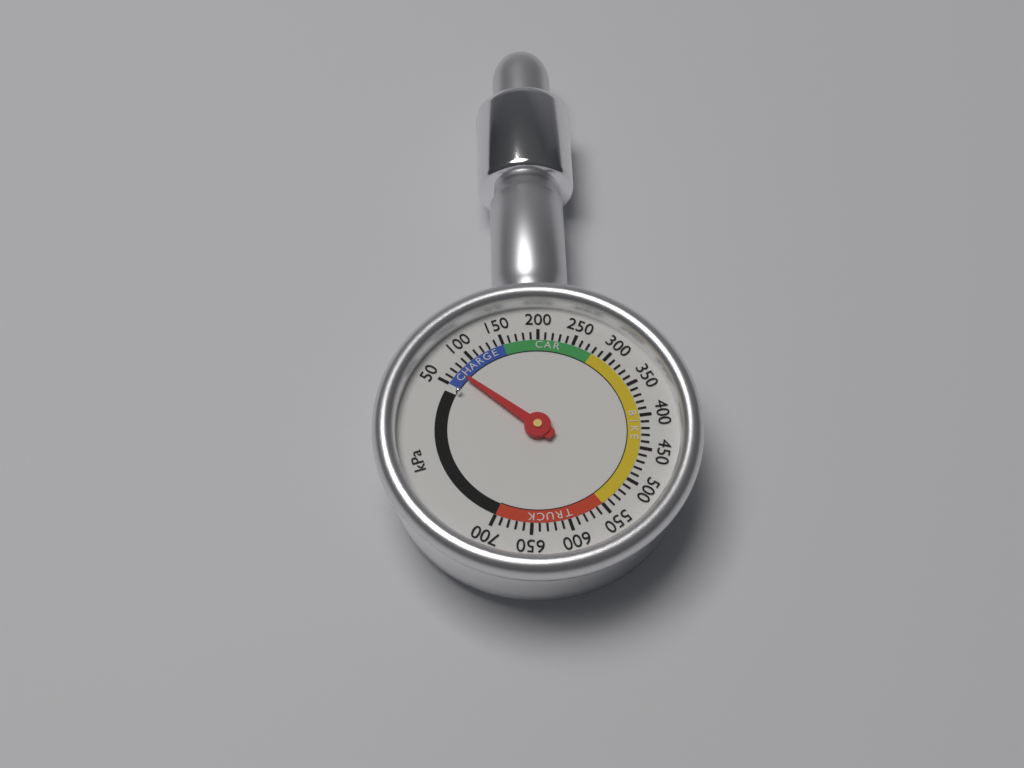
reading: 70 kPa
